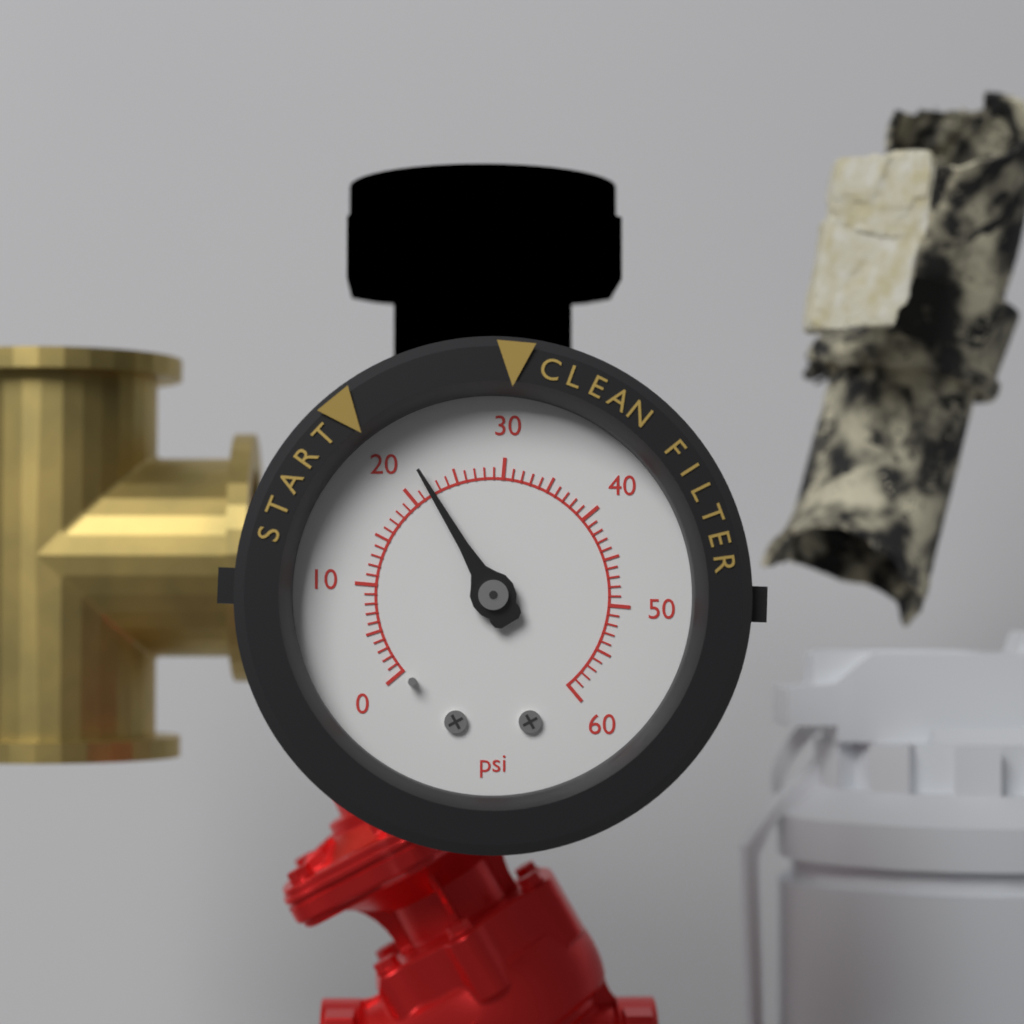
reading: 22 psi
